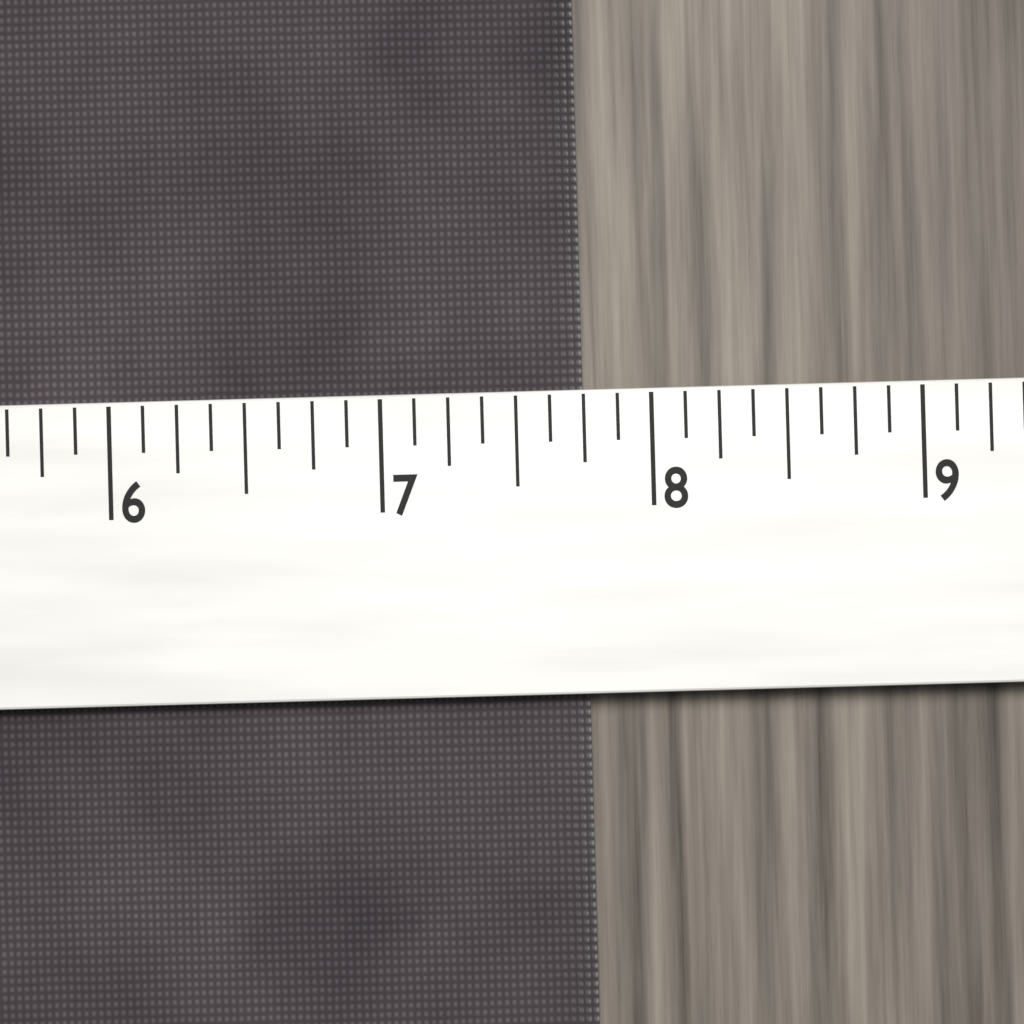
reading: 7.750 (no unit)
